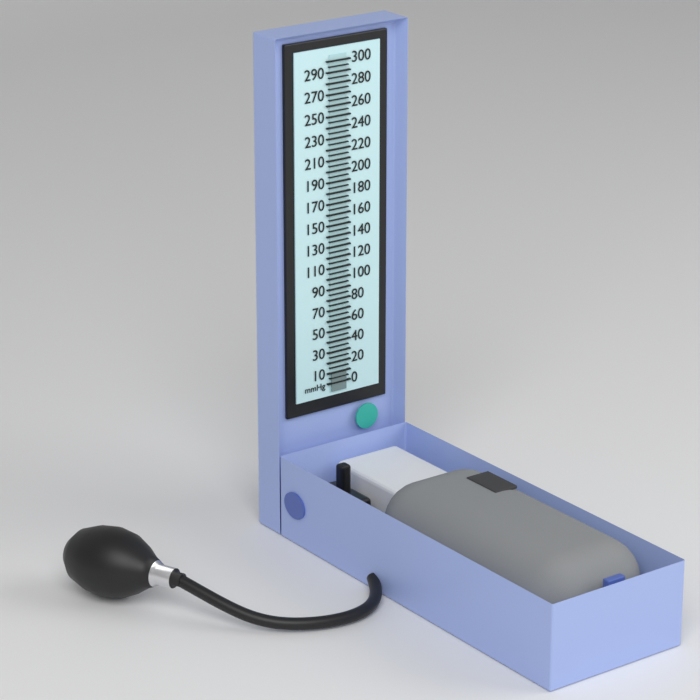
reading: 10 mmHg
